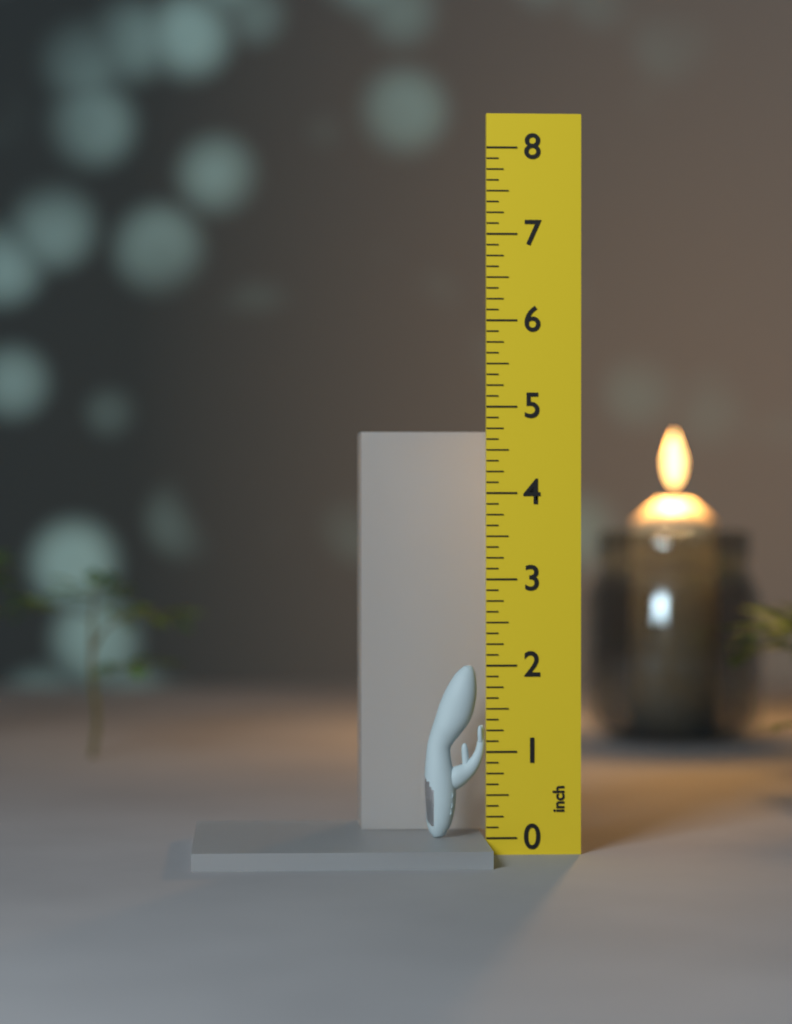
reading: 2.000 inch
